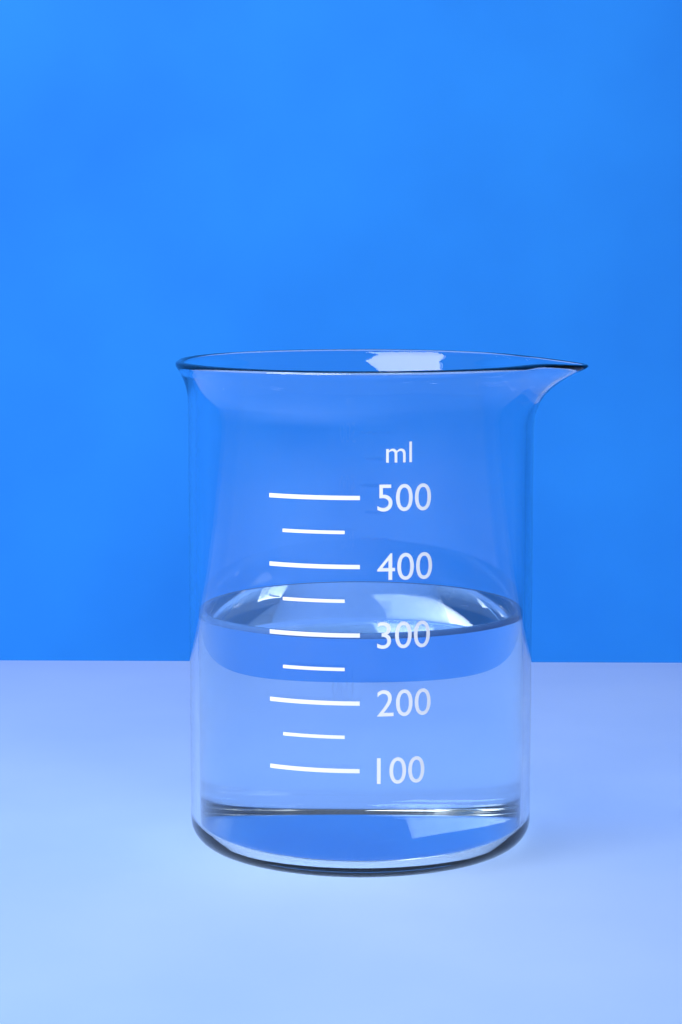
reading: 300 ml
